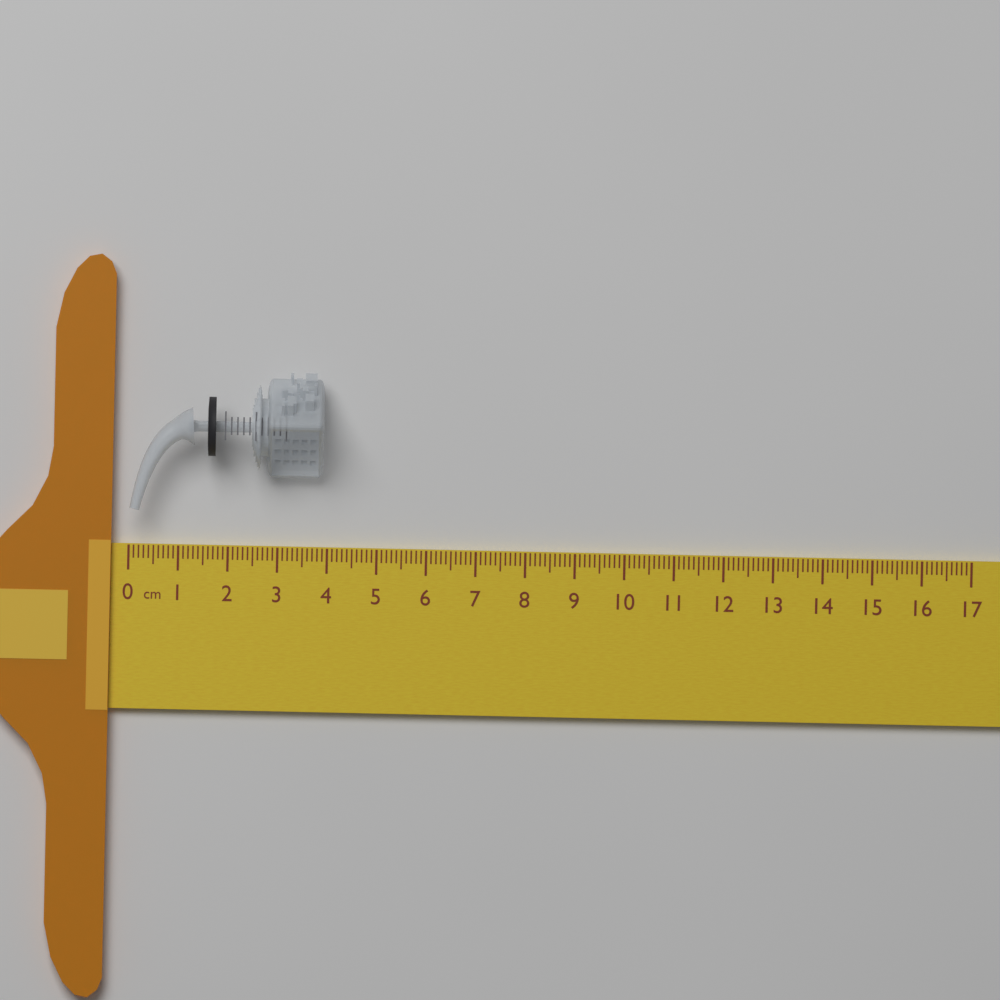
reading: 3.9 cm
